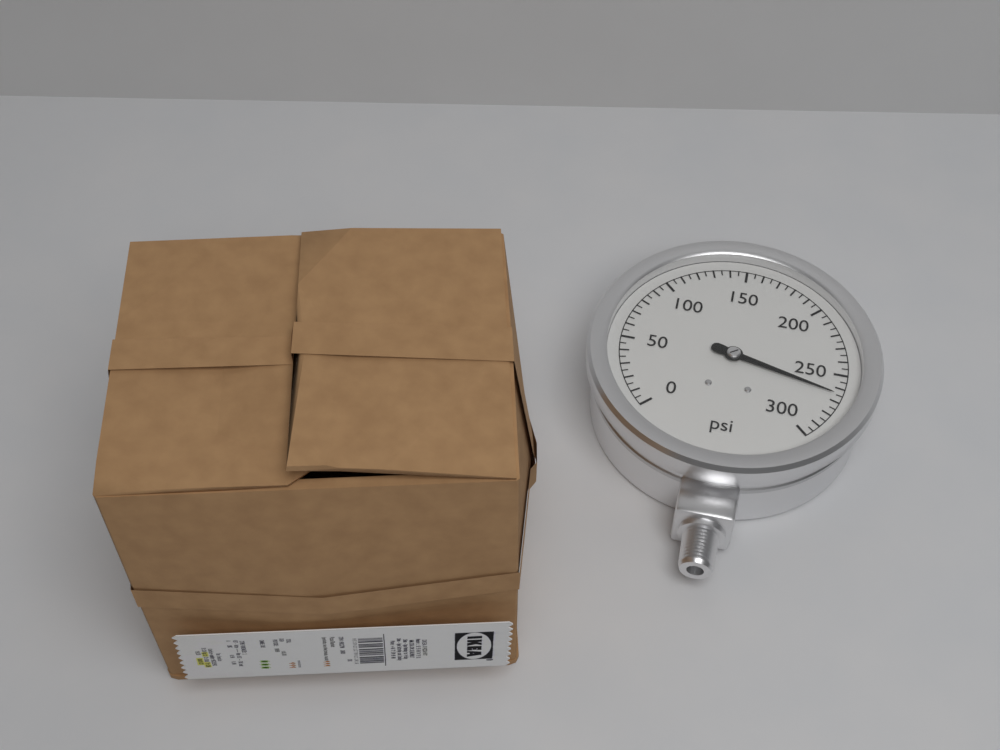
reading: 265 psi
